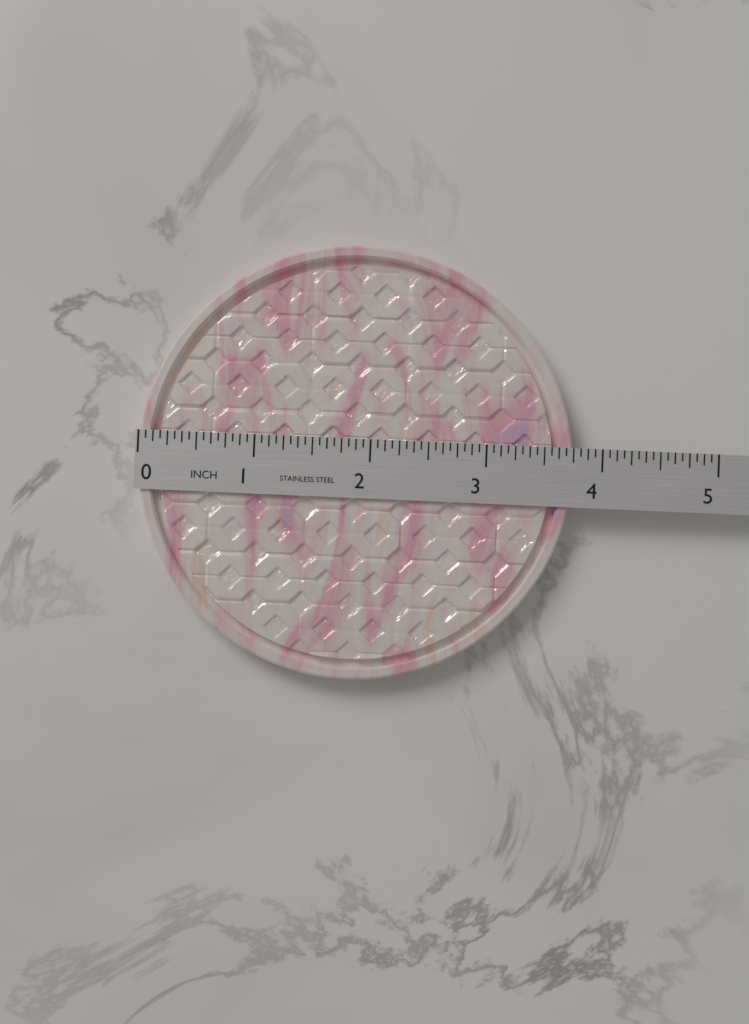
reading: 3.7500 in
